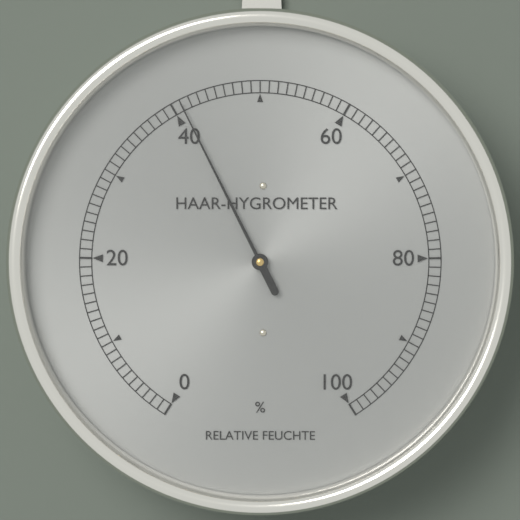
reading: 41 %
